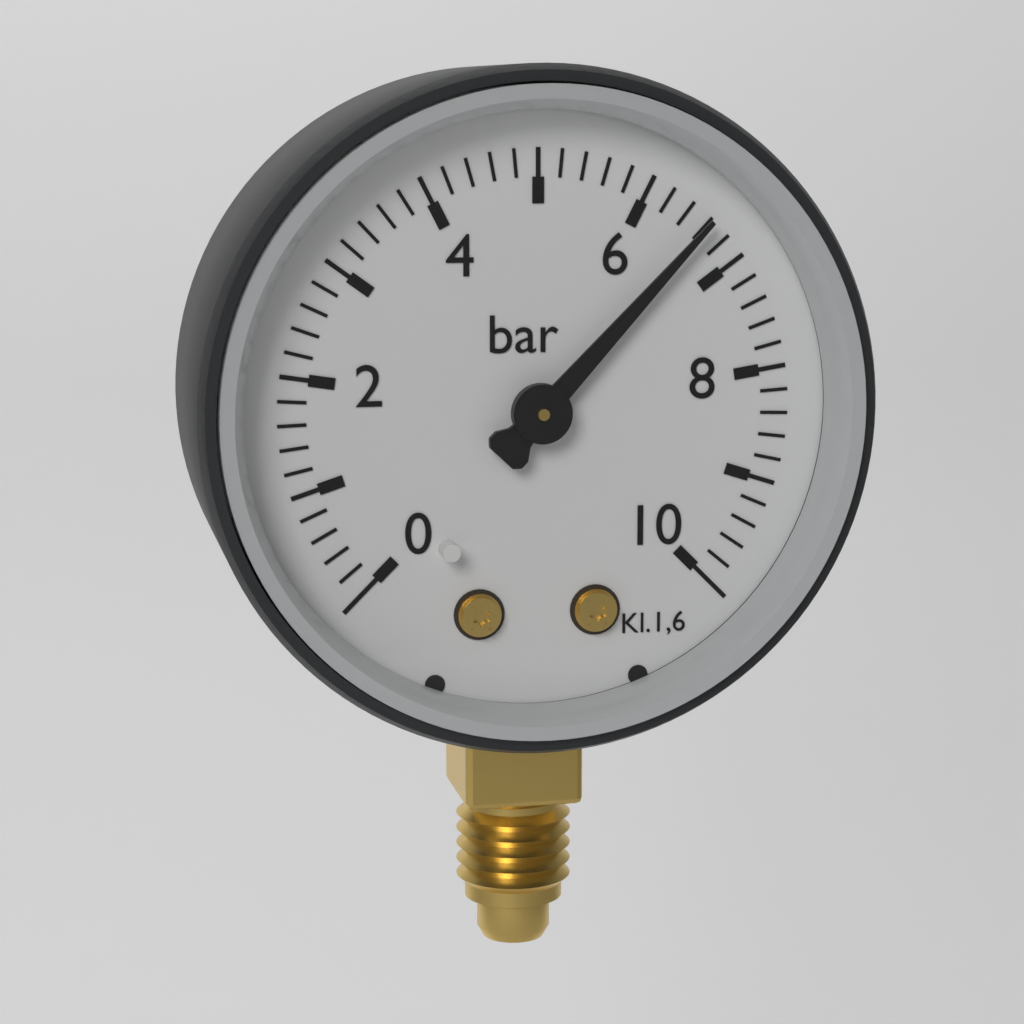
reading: 6.6 bar
